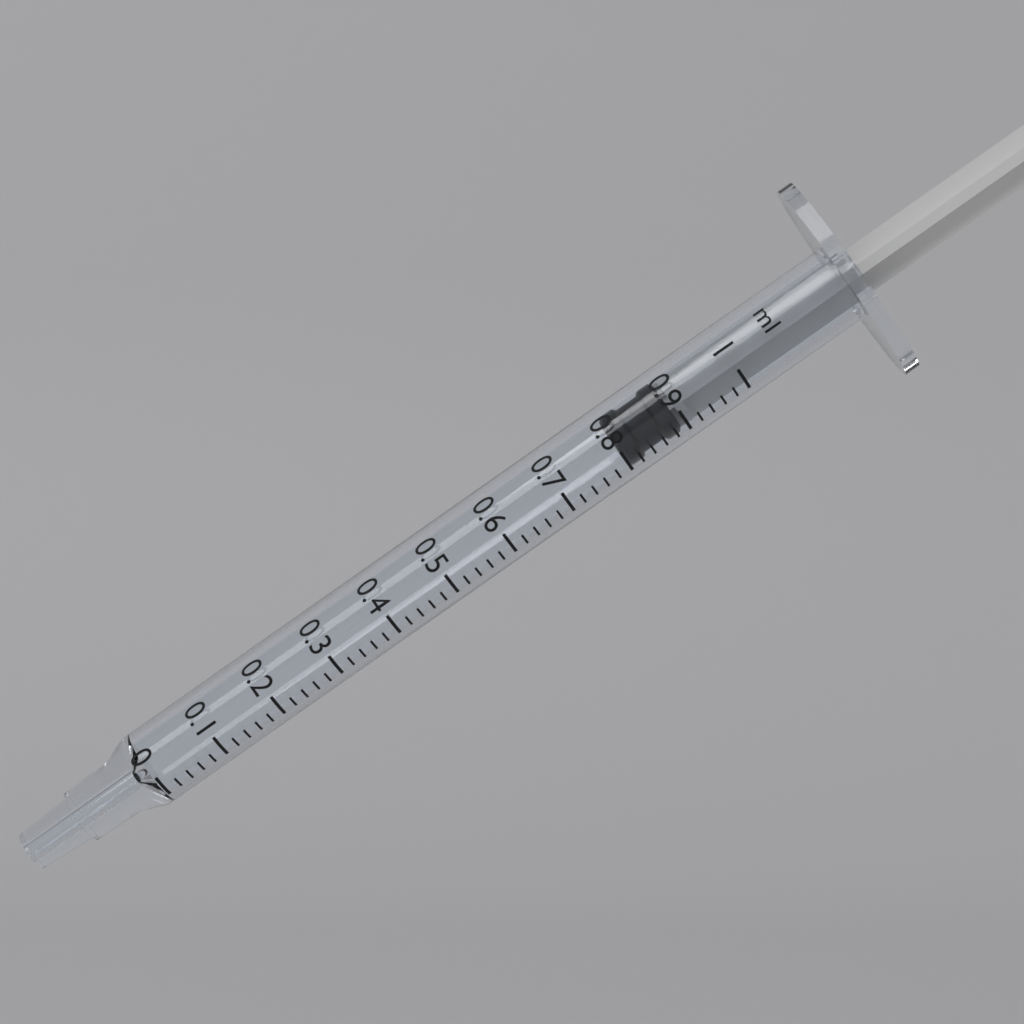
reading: 0.80 ml
